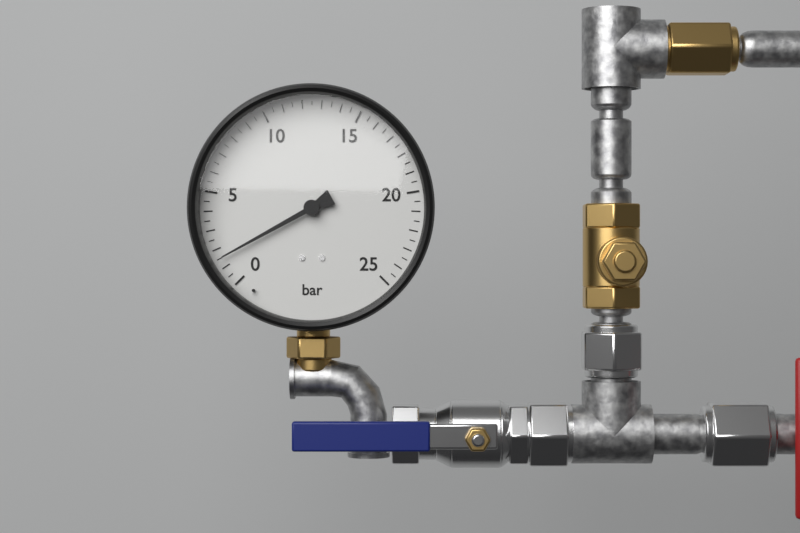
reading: 1.5 bar
